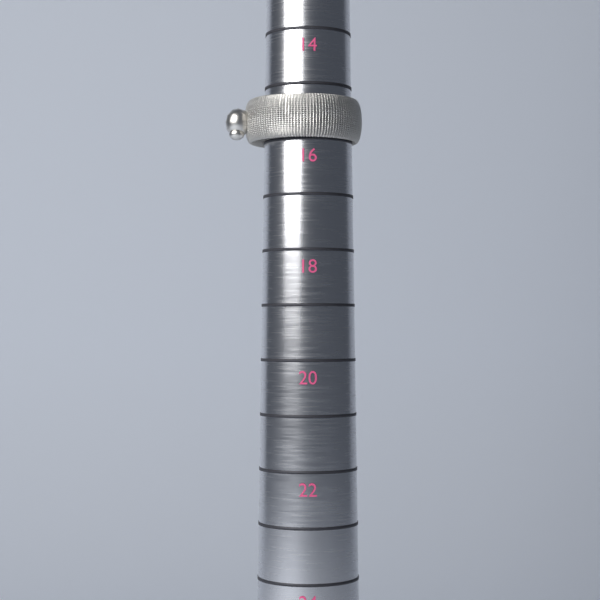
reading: 16 (no unit)
